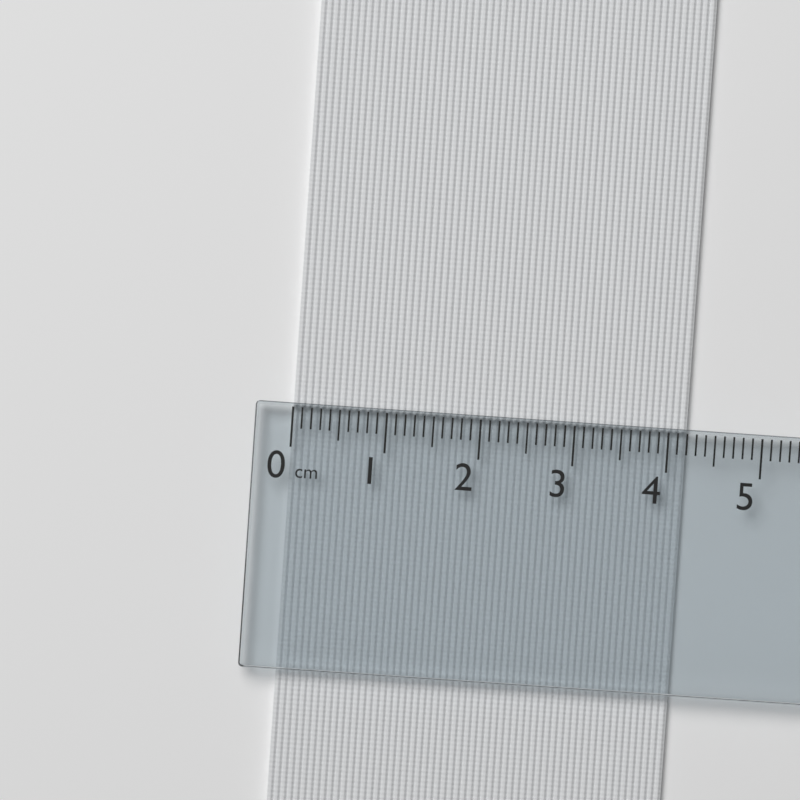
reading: 4.2 cm
